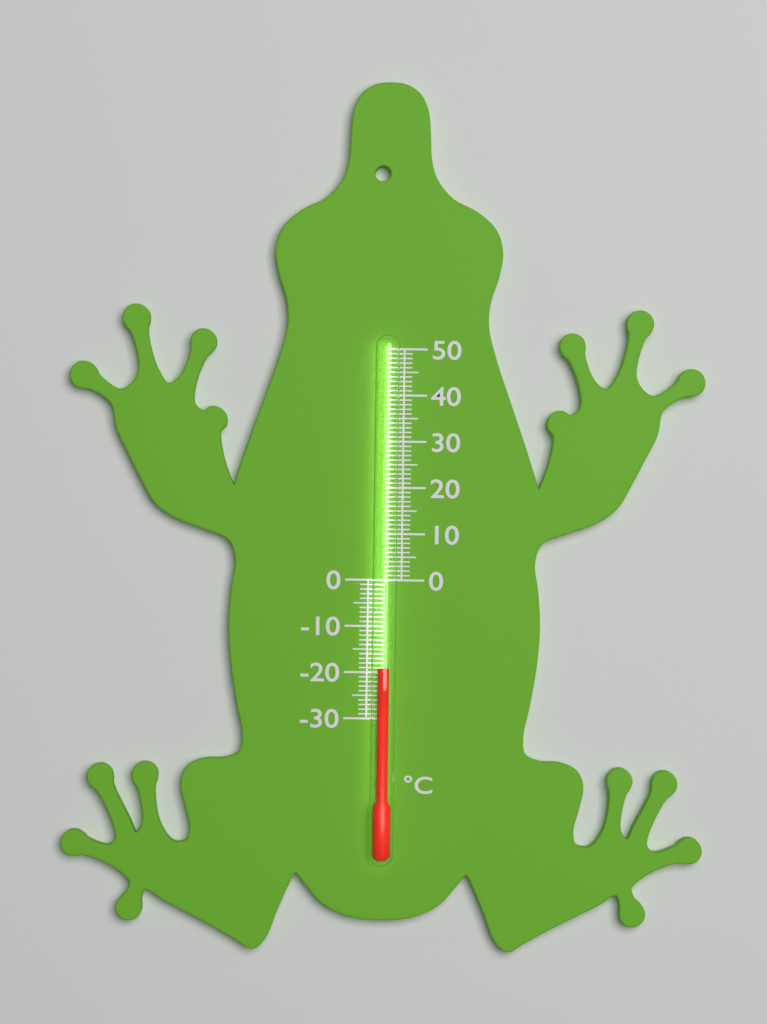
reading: -19 °C
